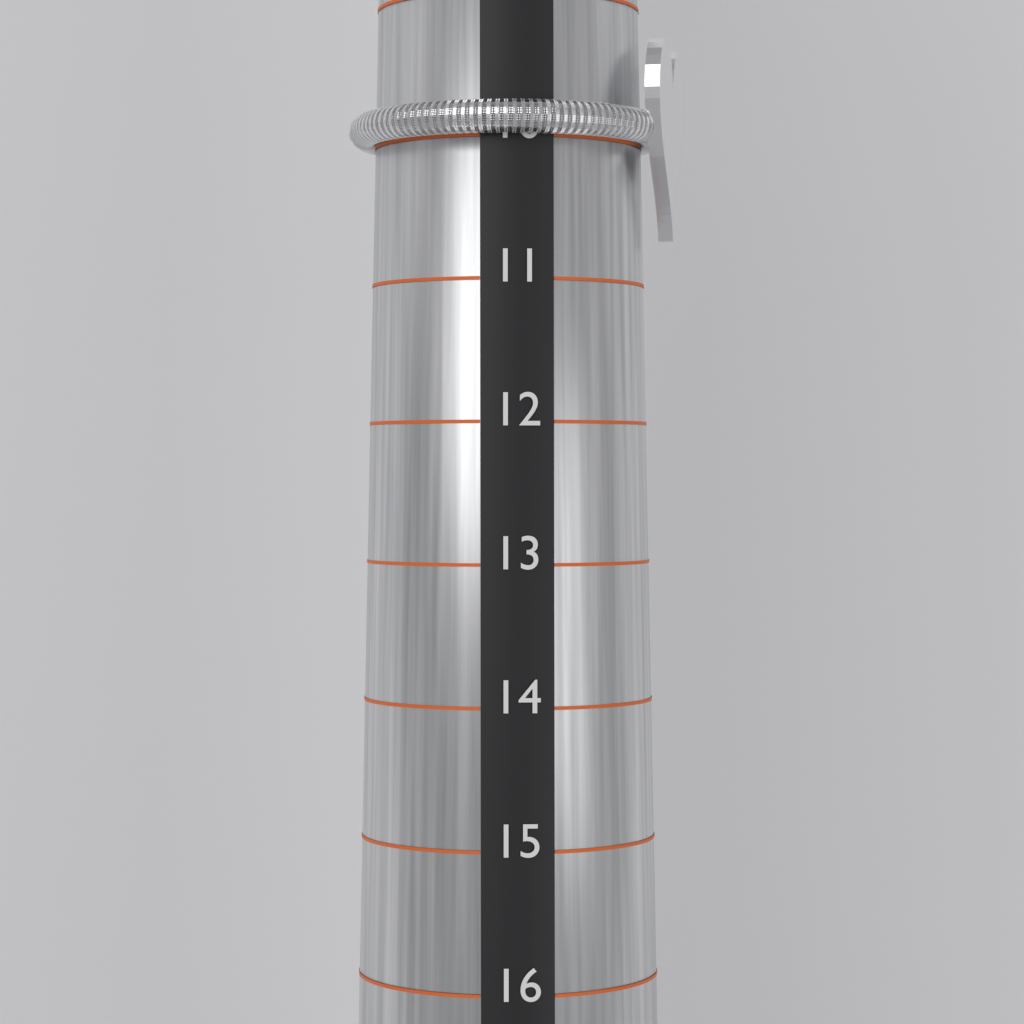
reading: 10 (no unit)
